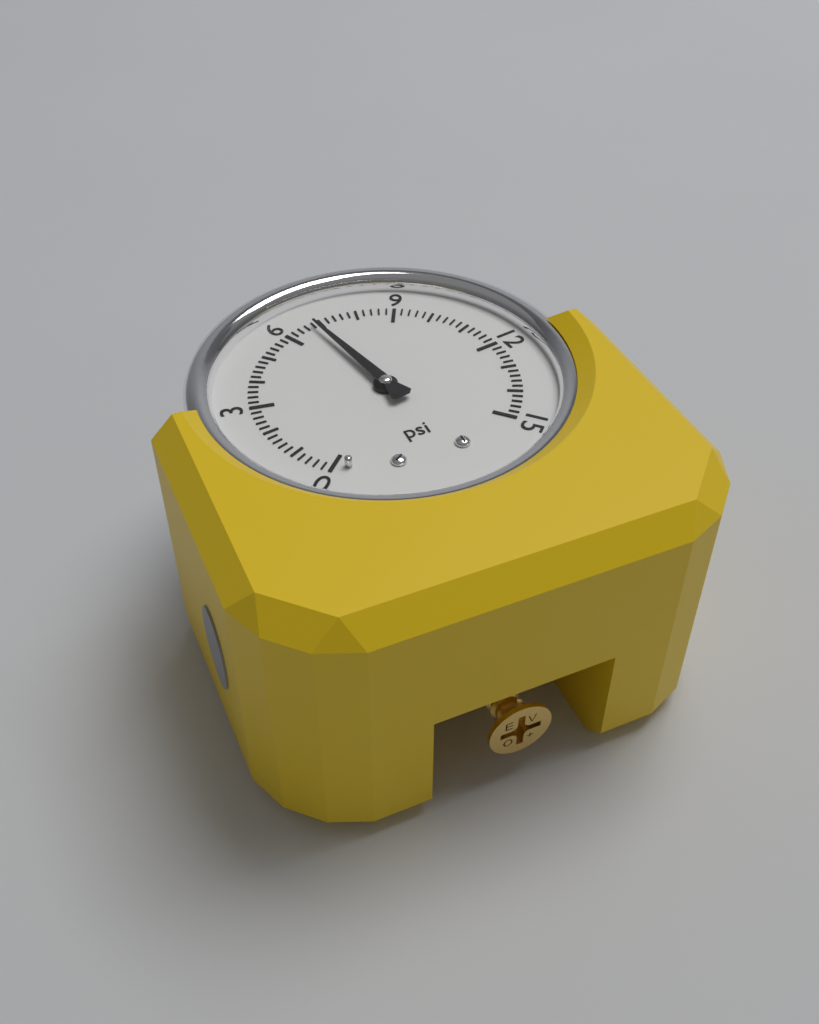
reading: 6.8 psi
